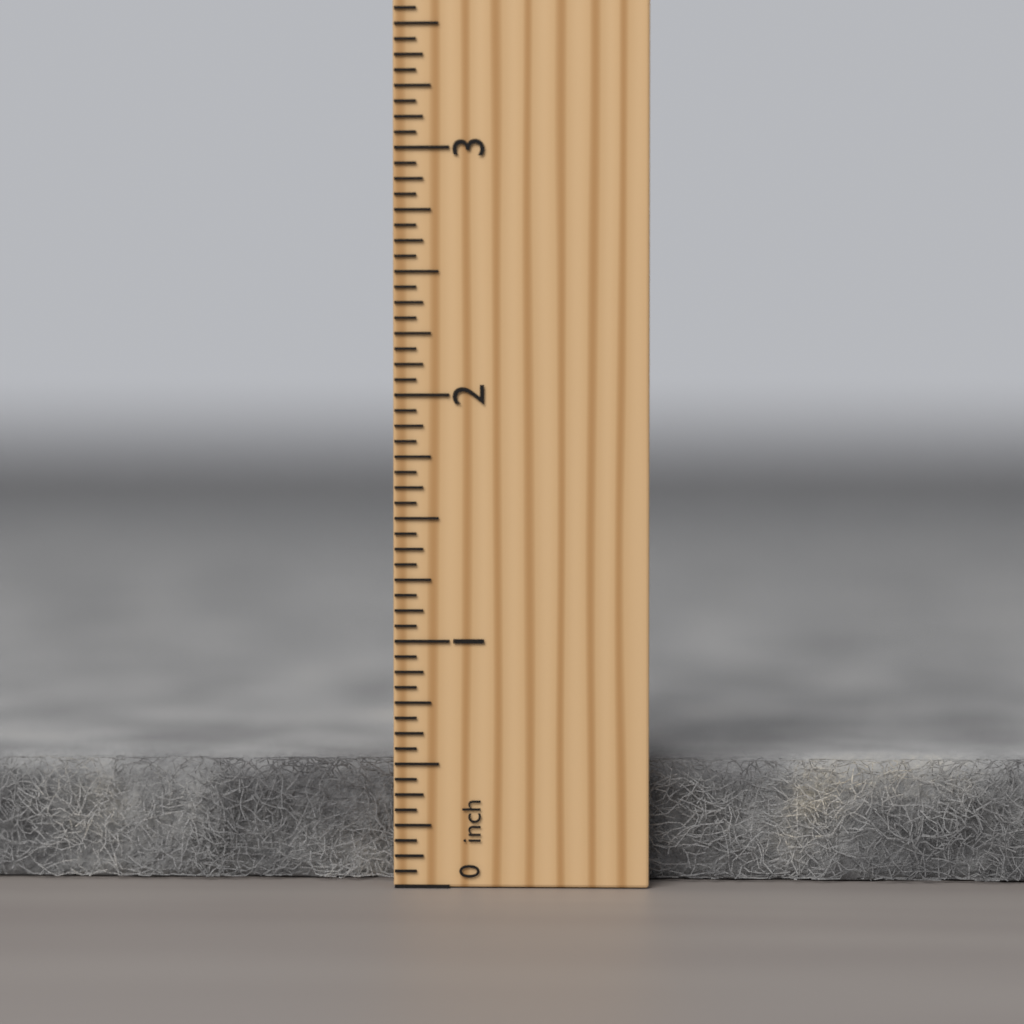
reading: 0.5000 inch
